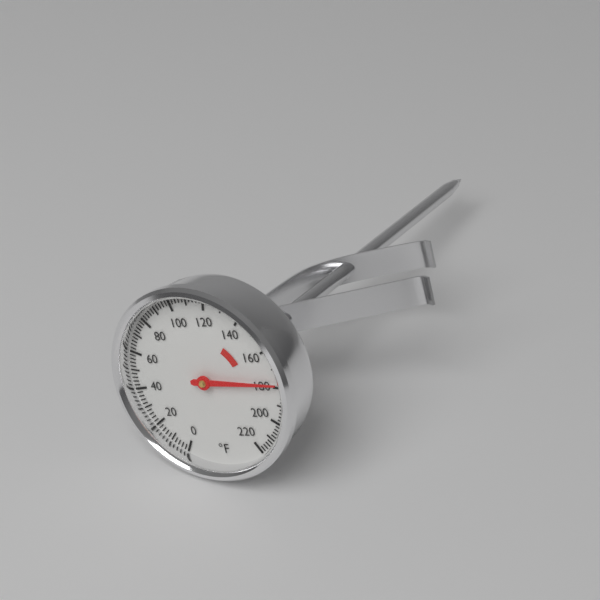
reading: 178 °F
